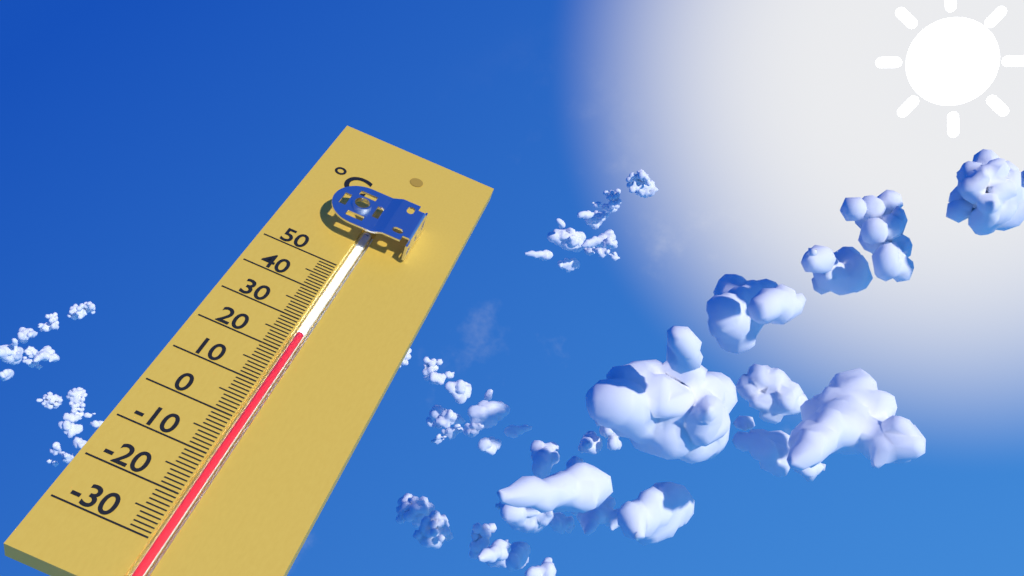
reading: 26 °C
